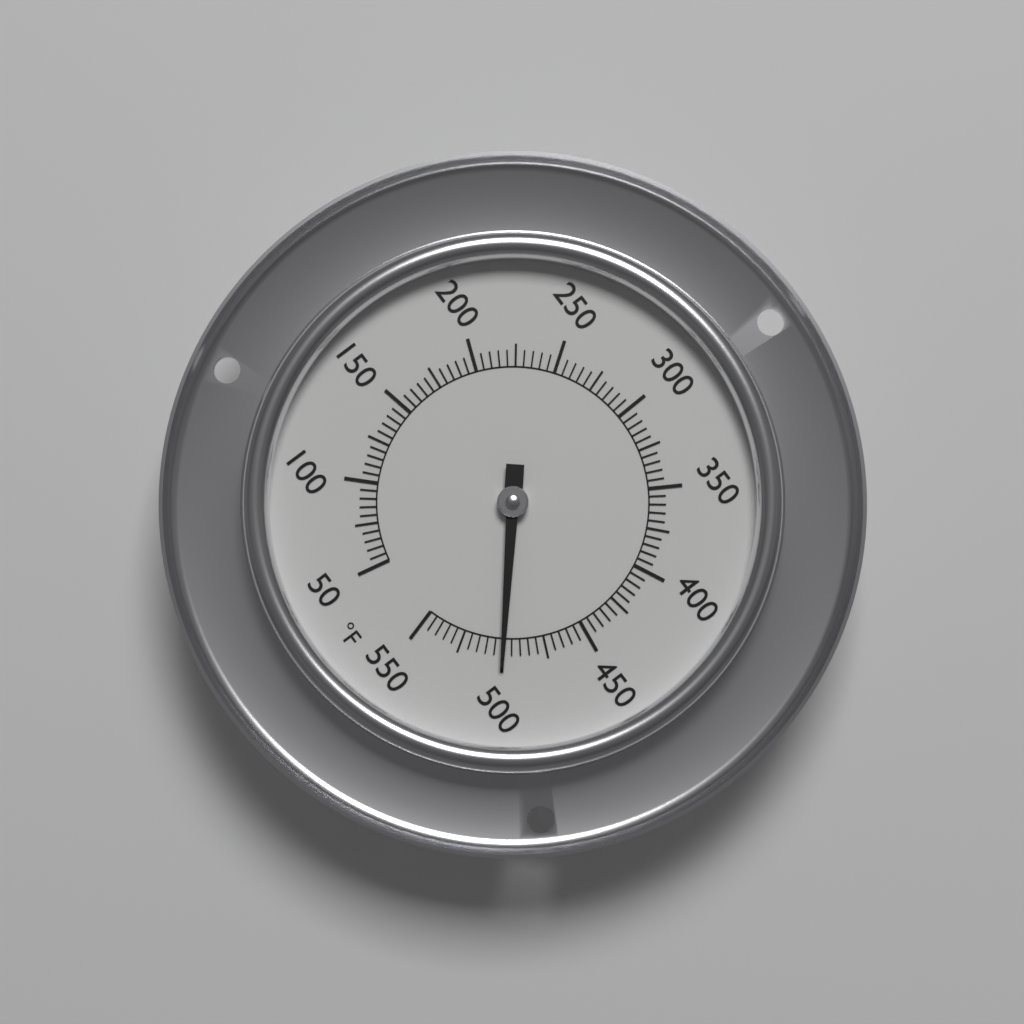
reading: 500 °F
